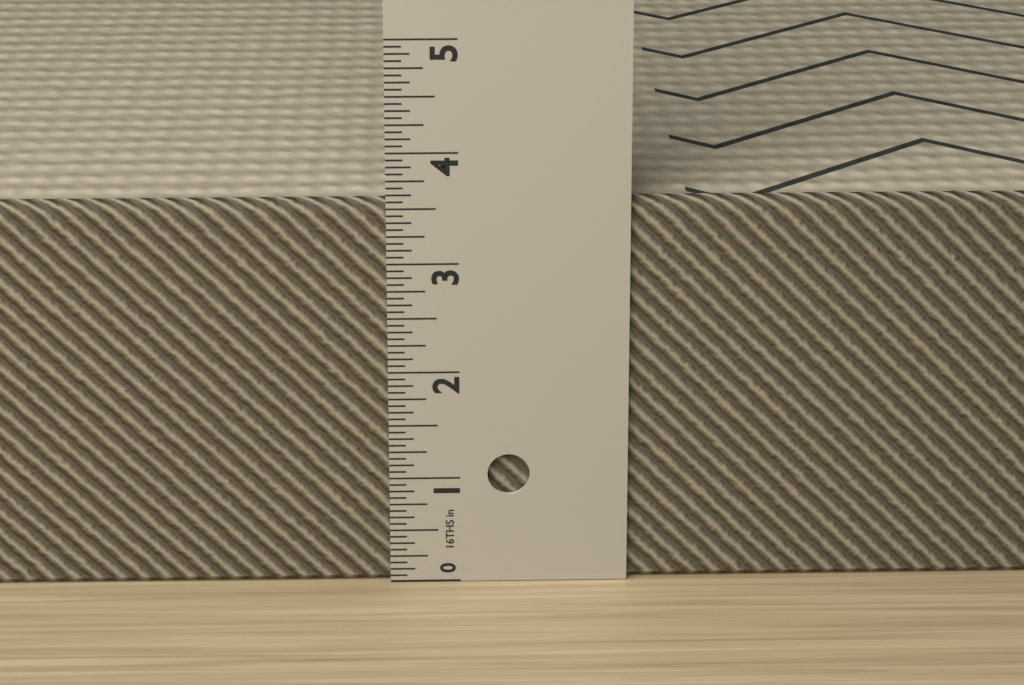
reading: 3.5625 in
